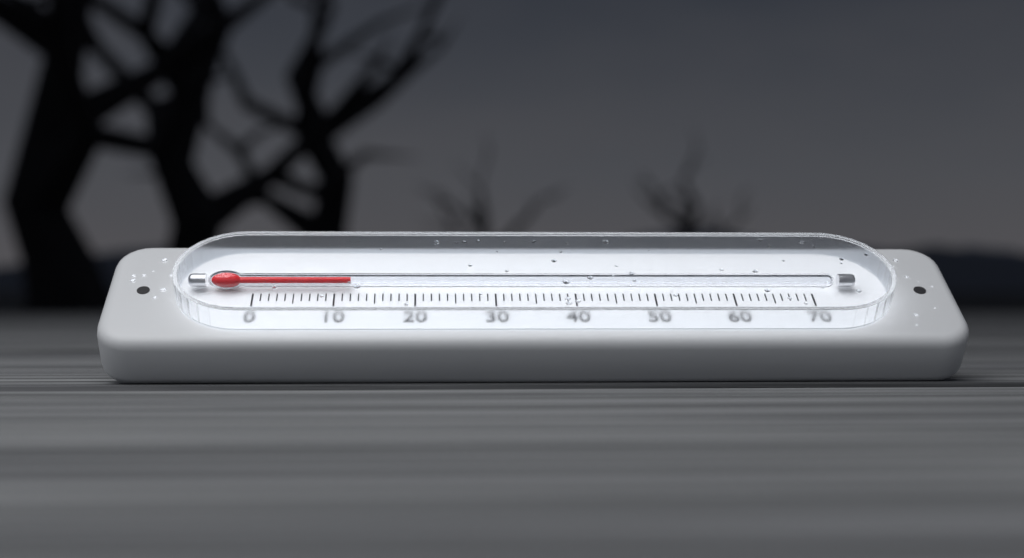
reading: 12 (no unit)
